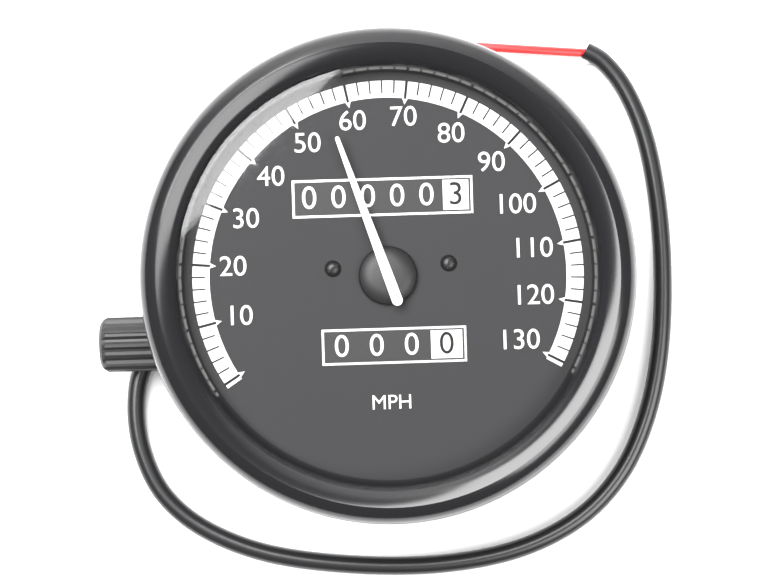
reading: 56 MPH
